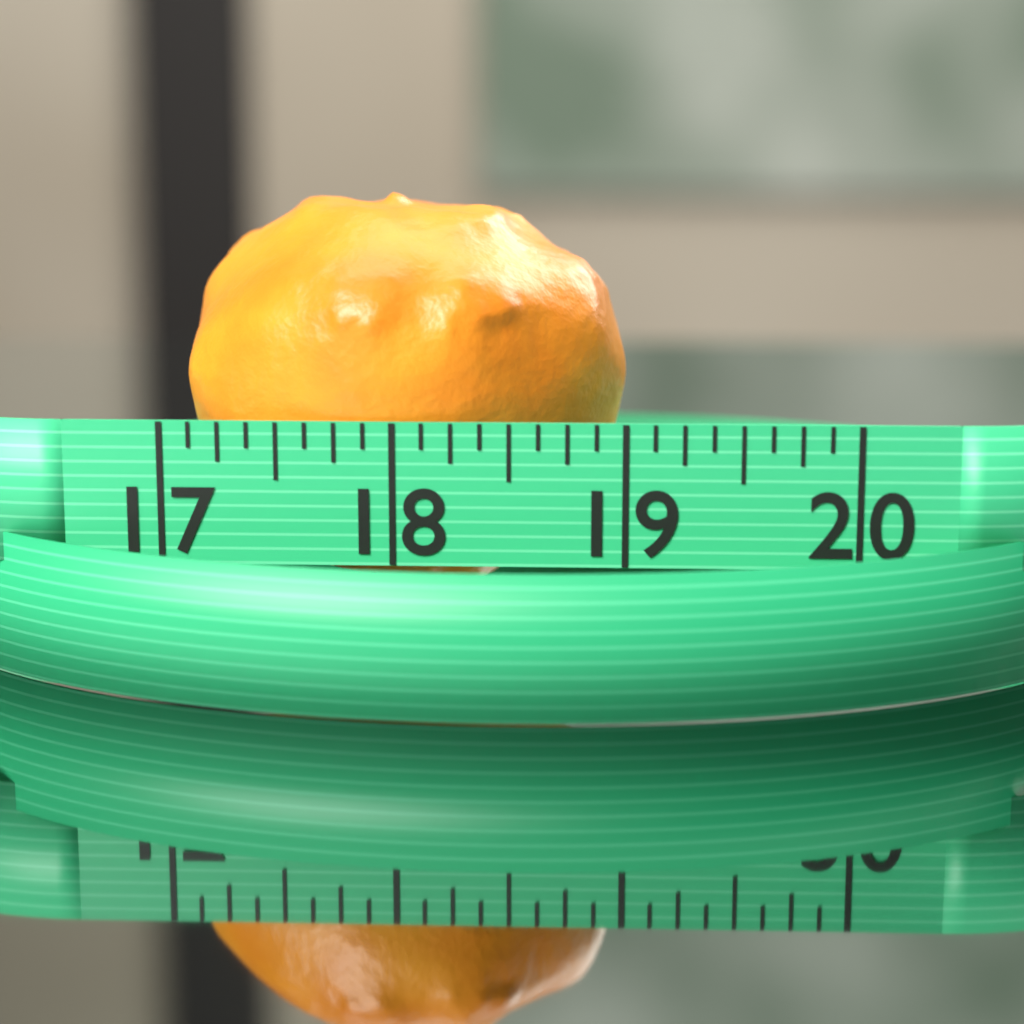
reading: 19.000 (no unit)
